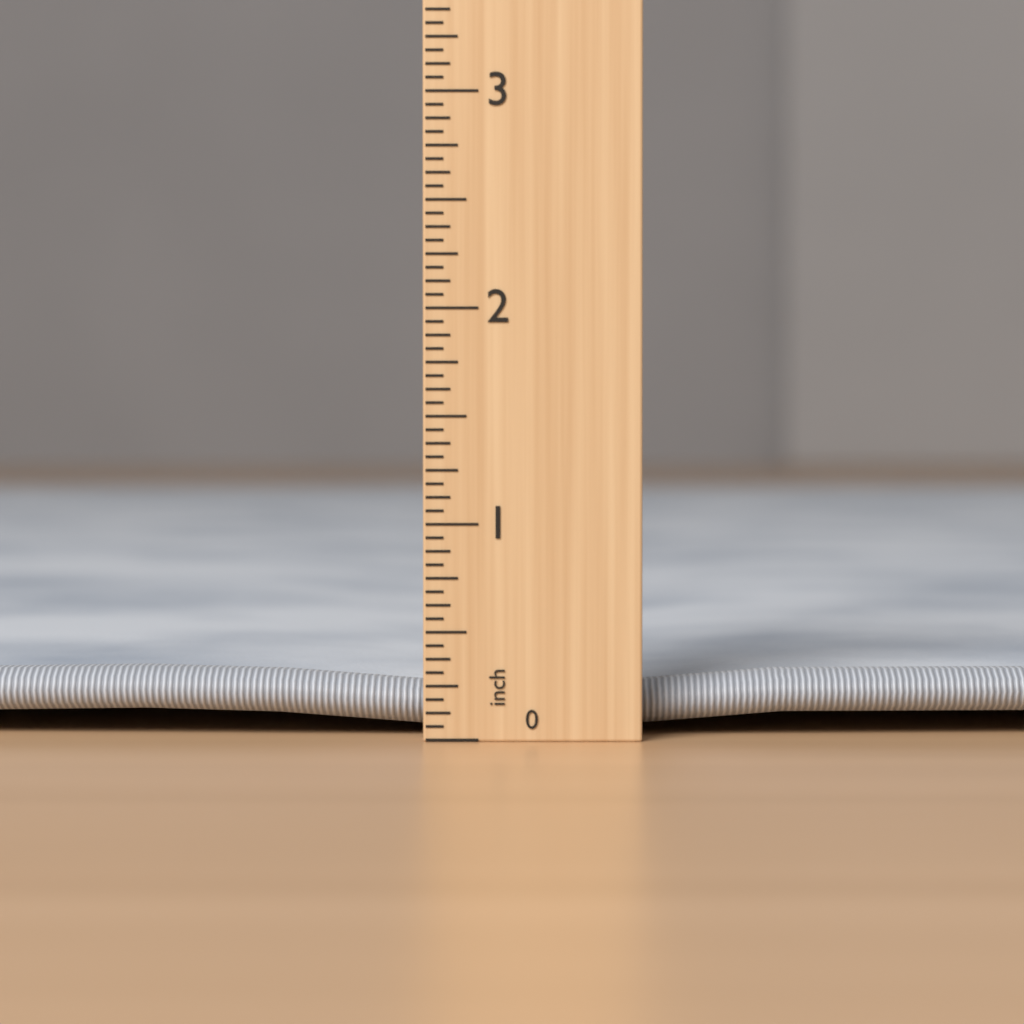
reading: 0.4375 inch
